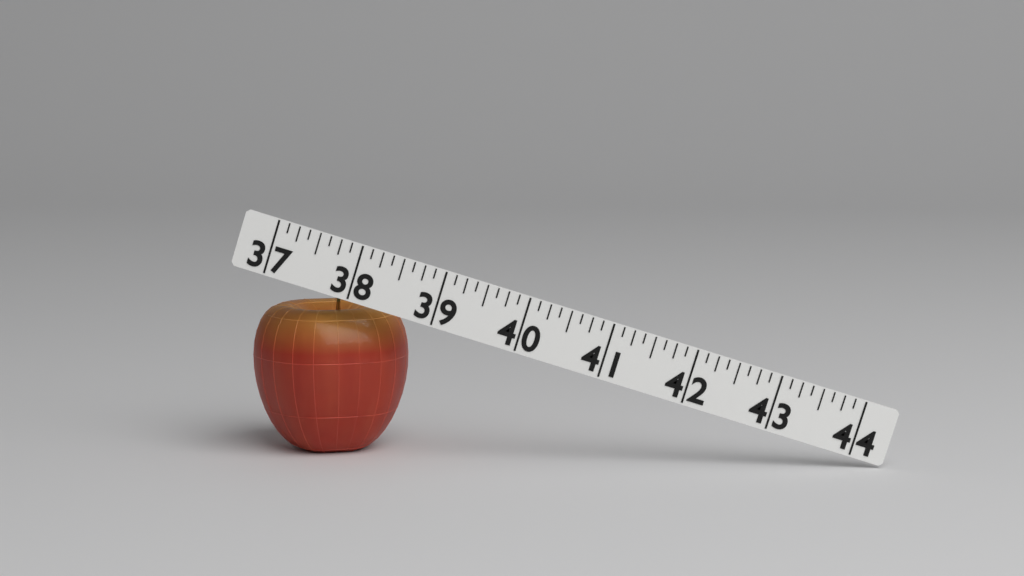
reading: 38.875 (no unit)
